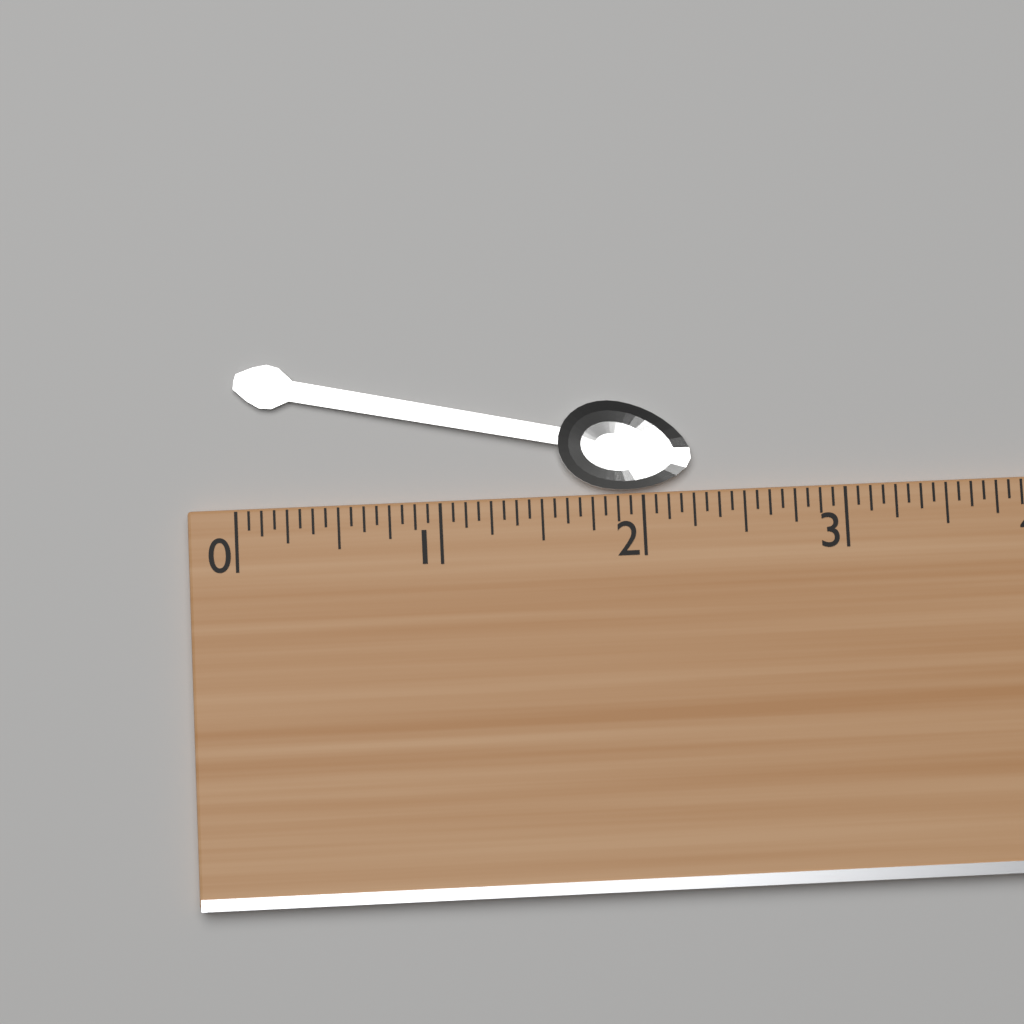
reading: 2.2500 (no unit)
